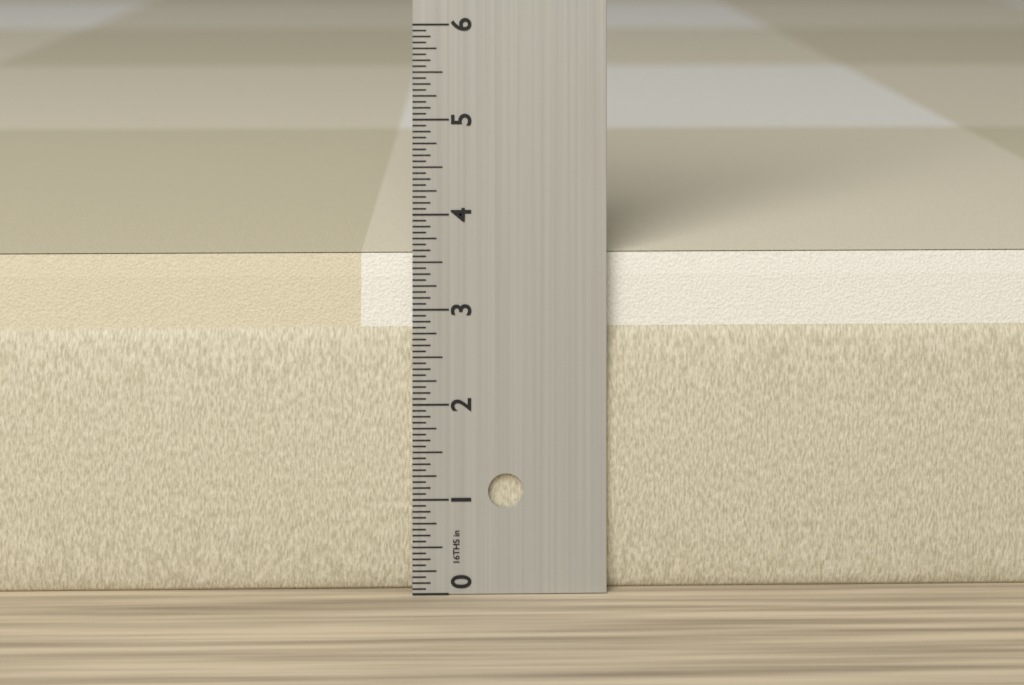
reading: 3.5625 in
